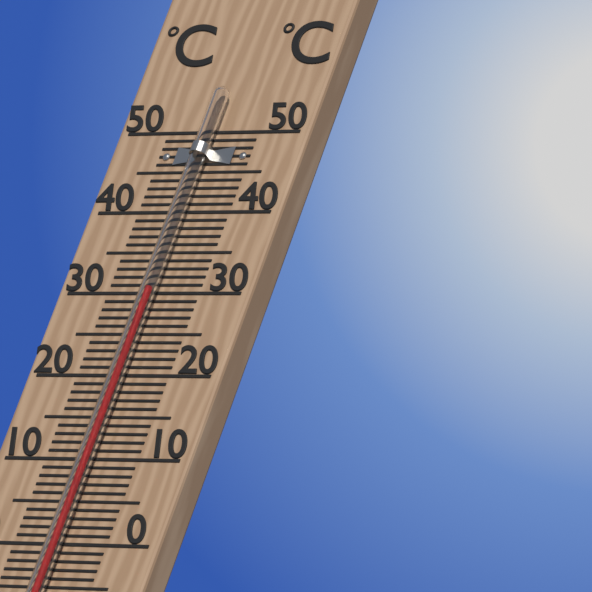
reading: 30 °C
